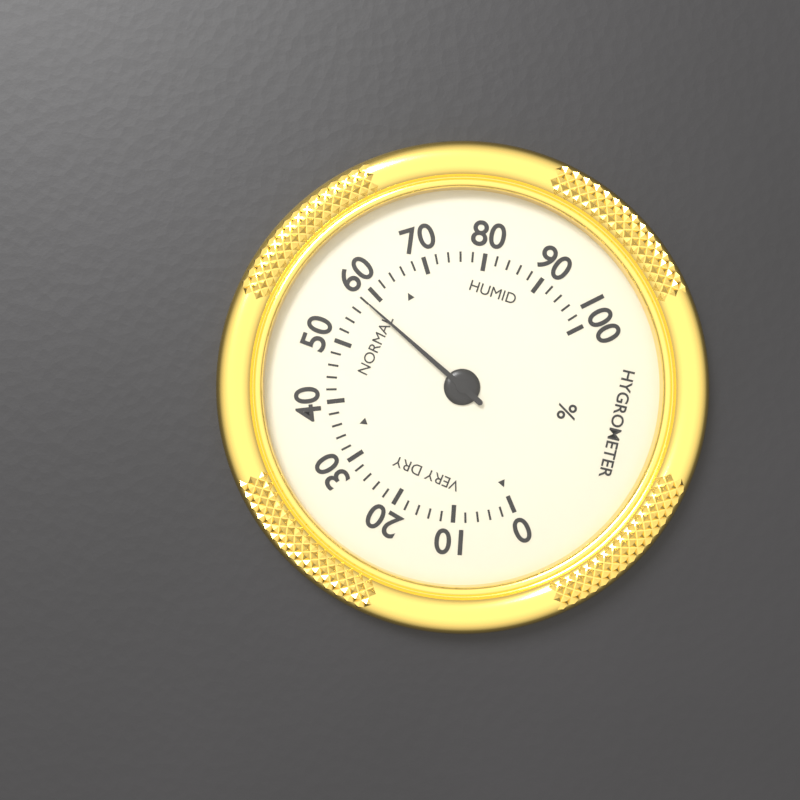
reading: 58 %
